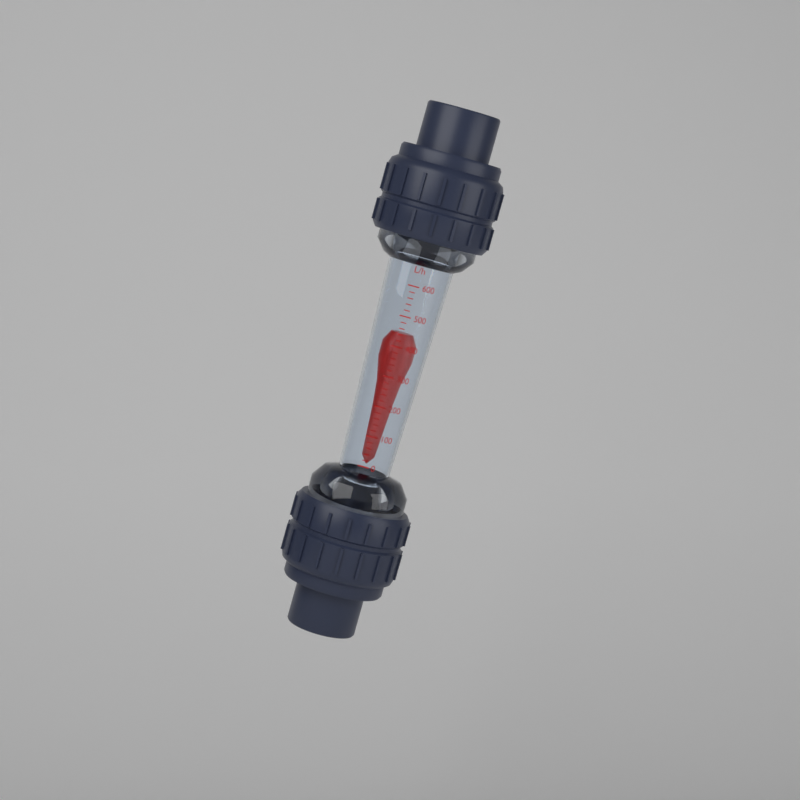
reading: 440 L/h
